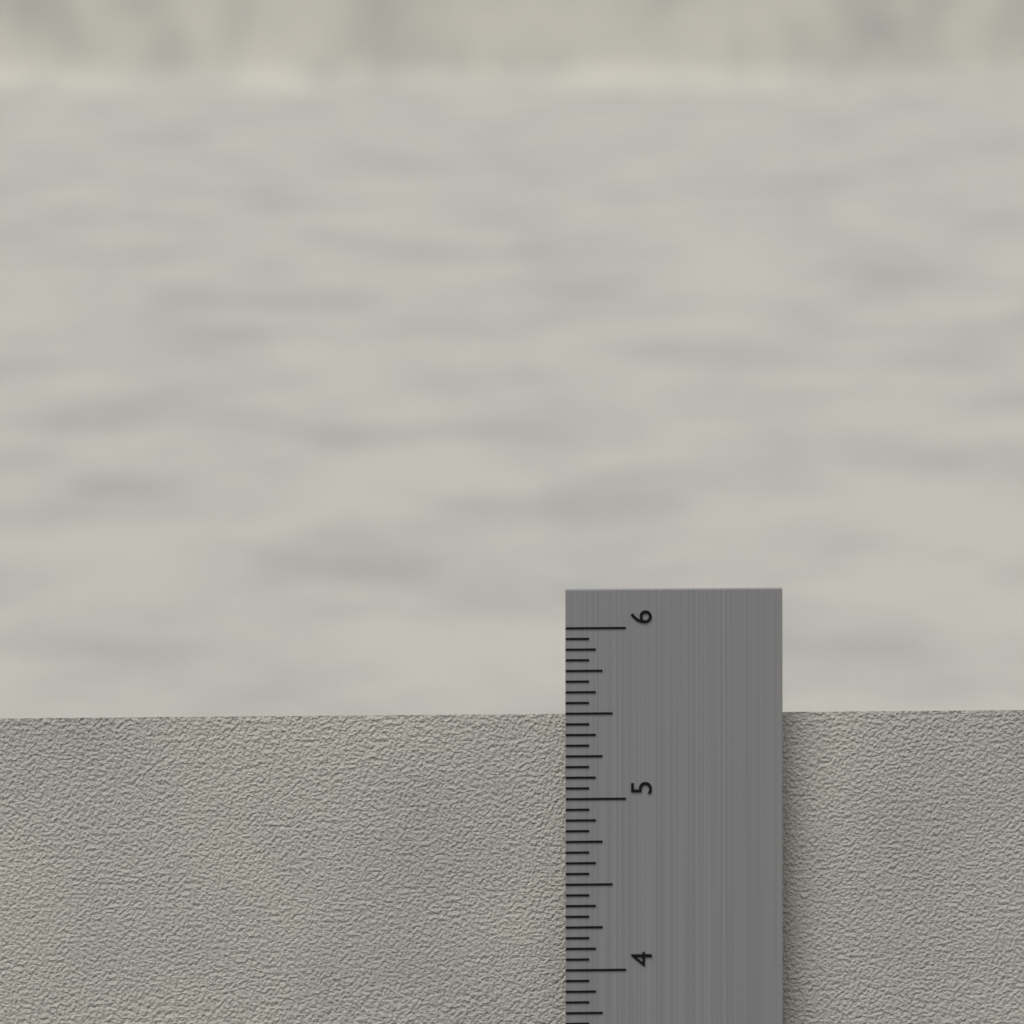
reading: 5.4375 in
